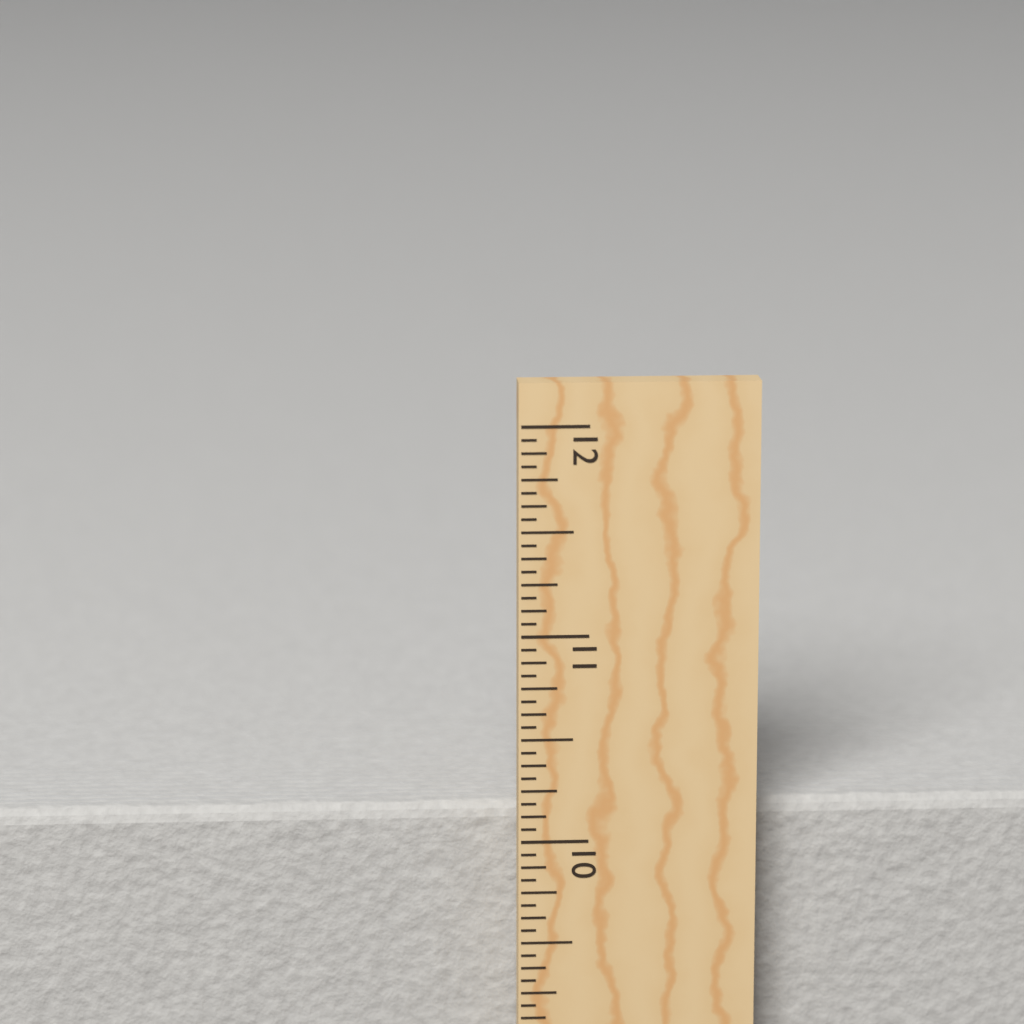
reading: 10.1250 in
